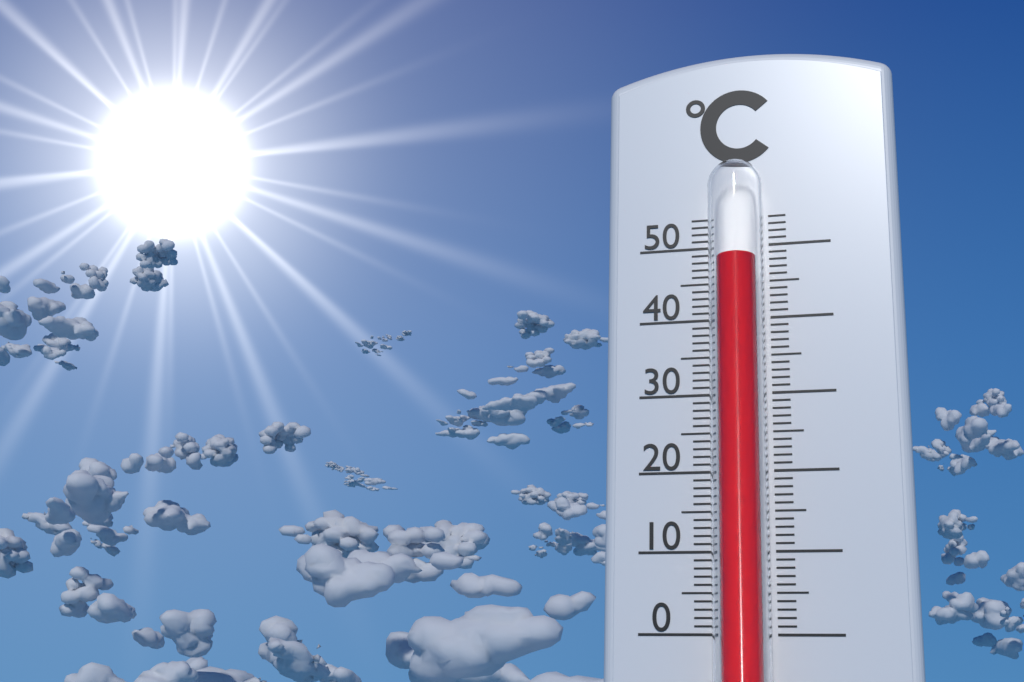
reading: 47 °C
